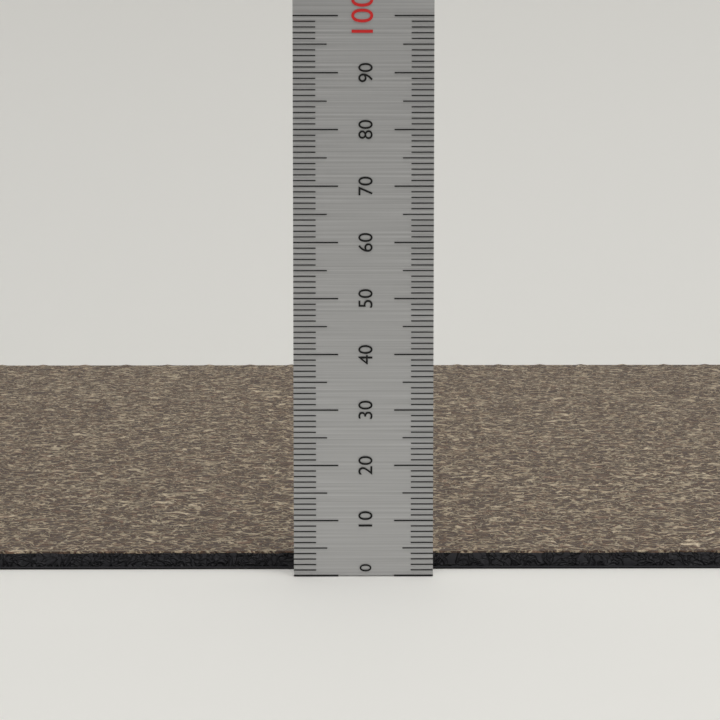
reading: 3 (no unit)
